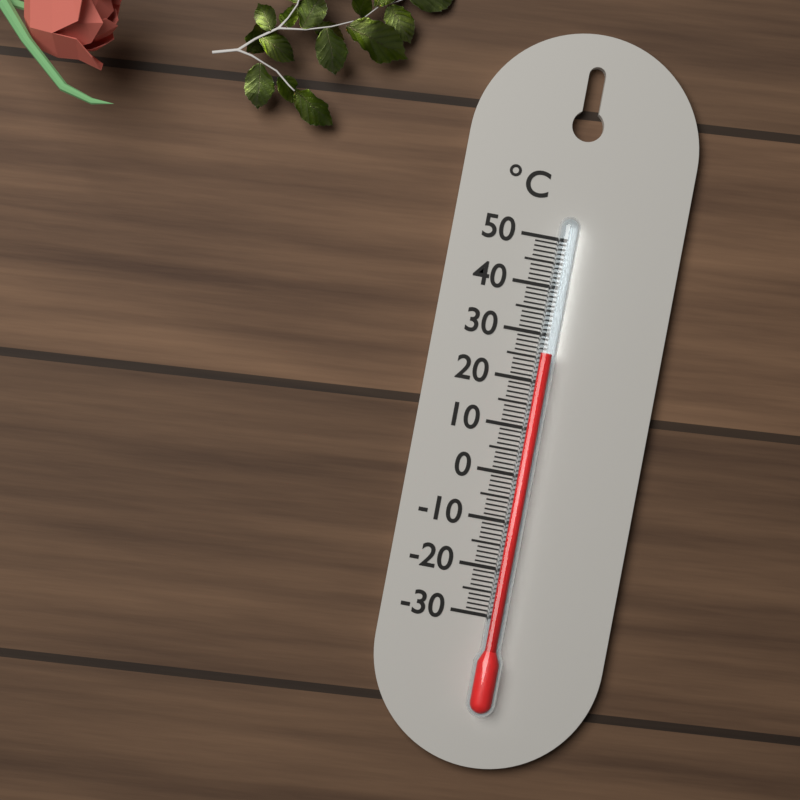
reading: 26 °C
